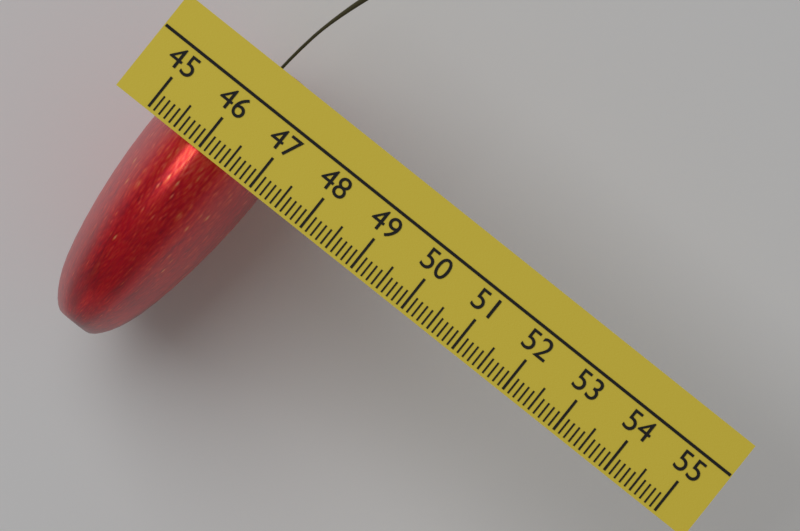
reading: 47.1 (no unit)
